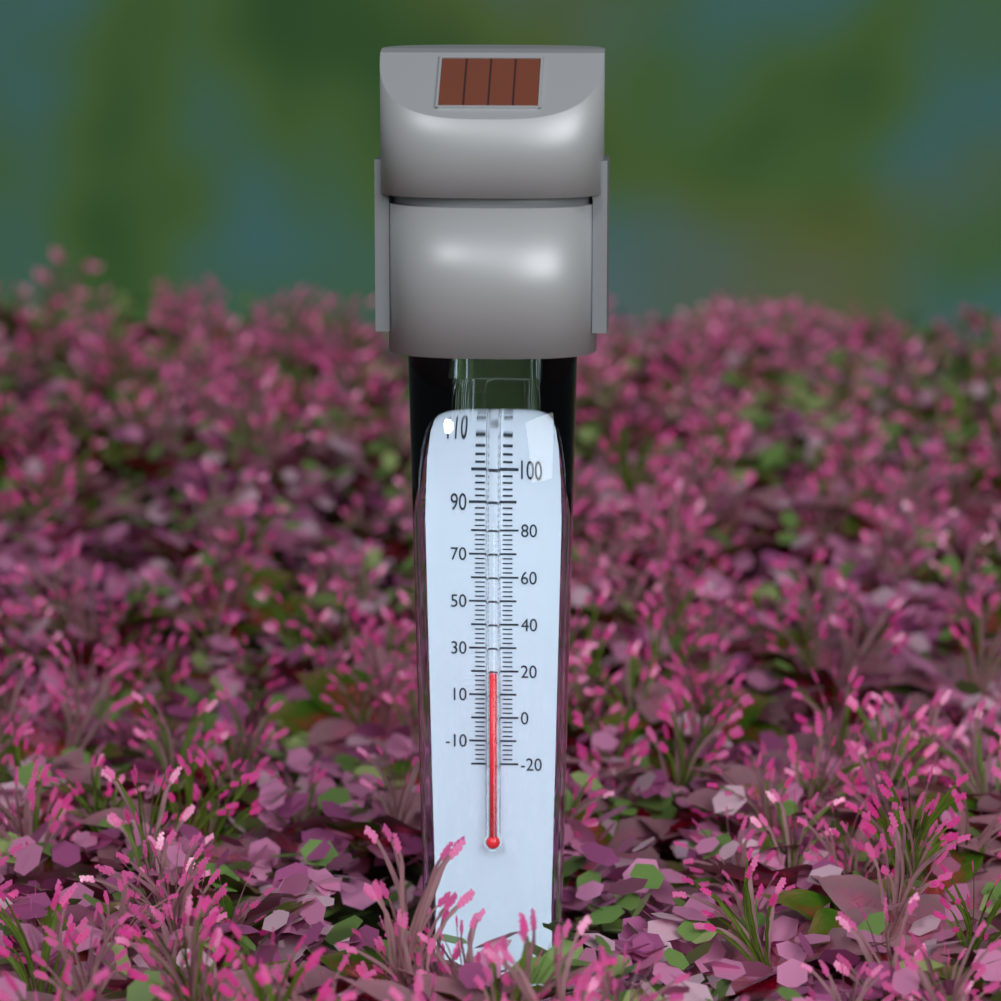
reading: 20 °F
